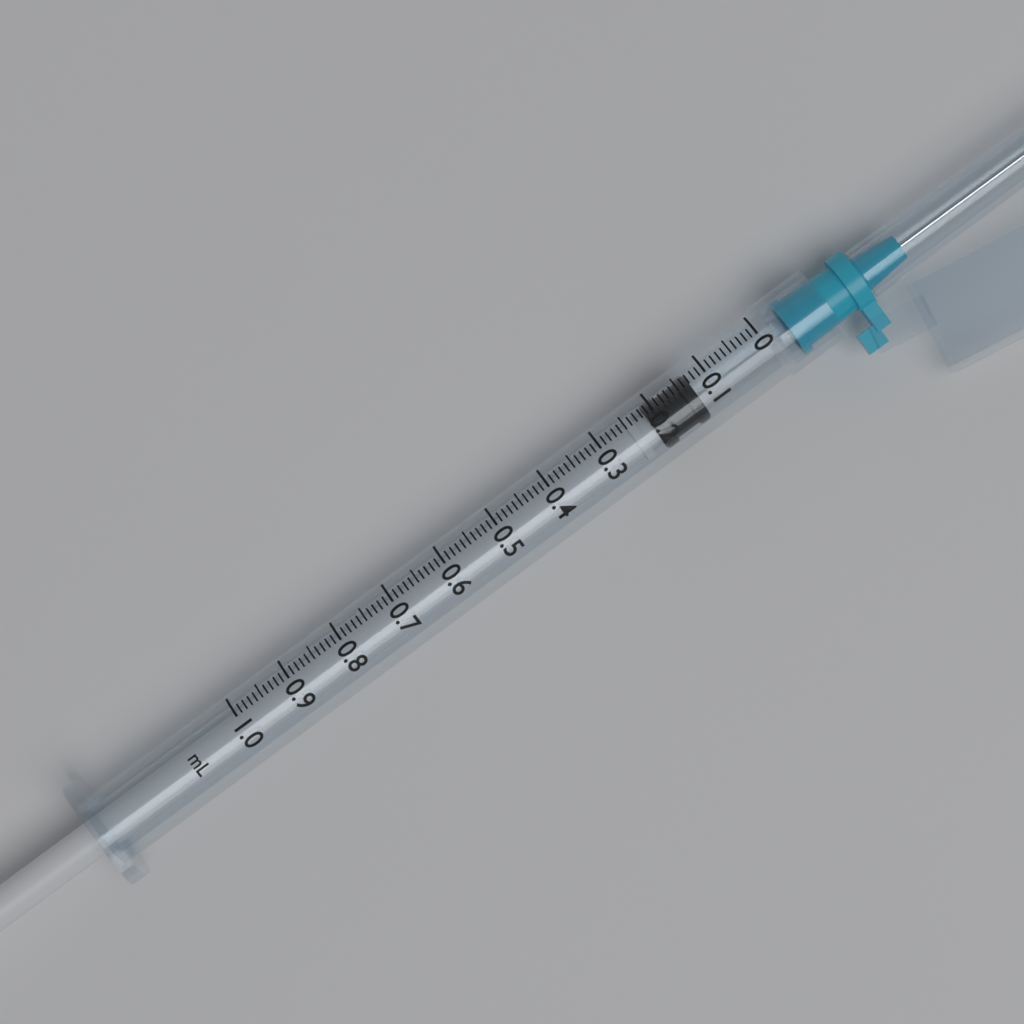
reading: 0.13 ml
